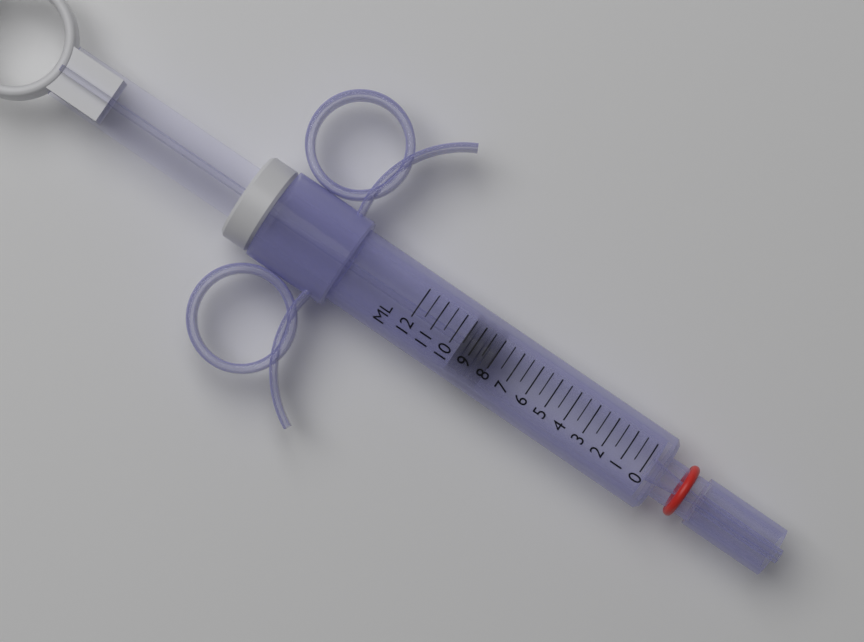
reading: 8.0 ml
